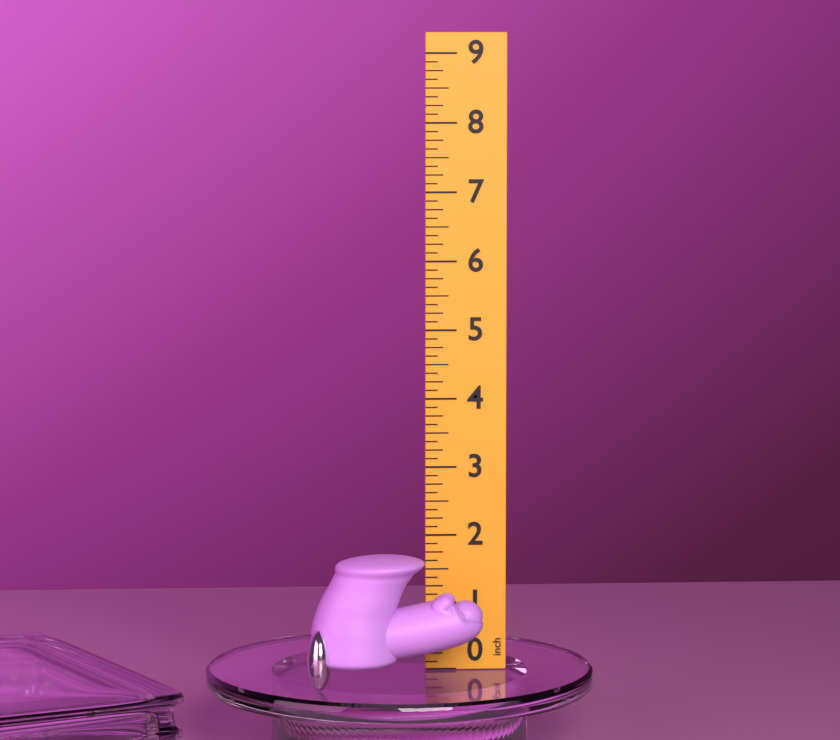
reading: 1.875 inch
